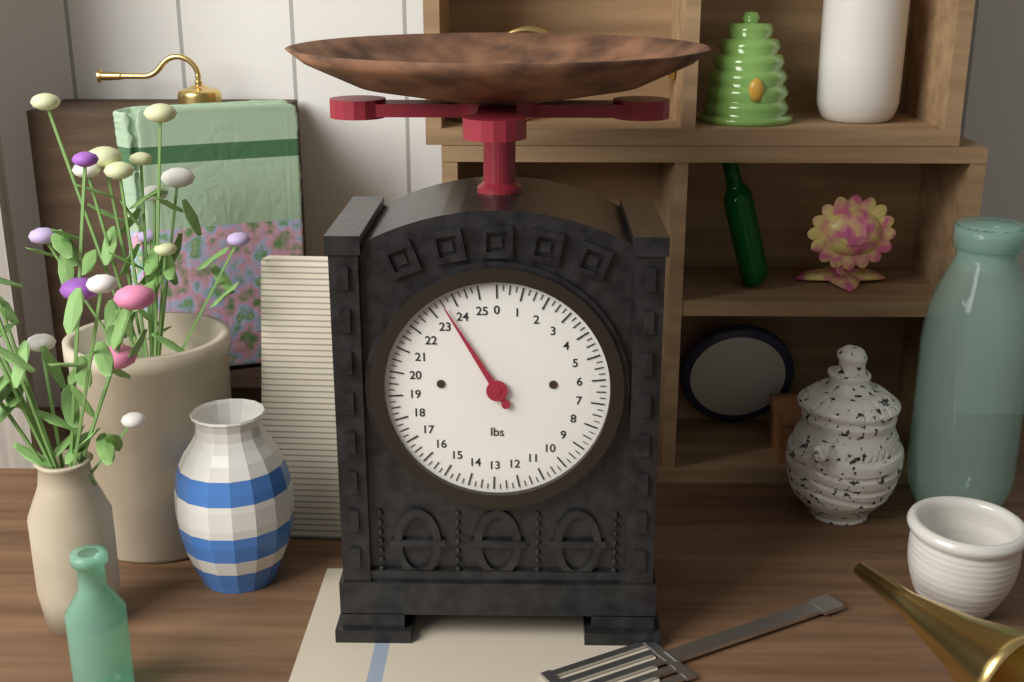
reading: 23.50 lbs
